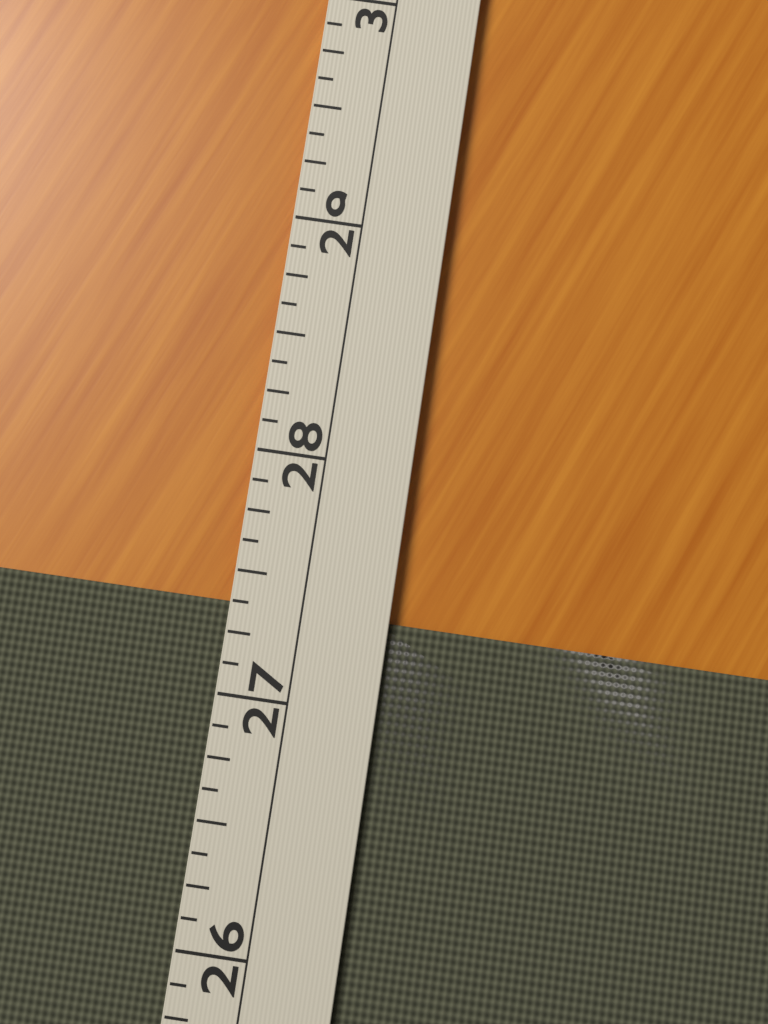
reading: 27.375 (no unit)
